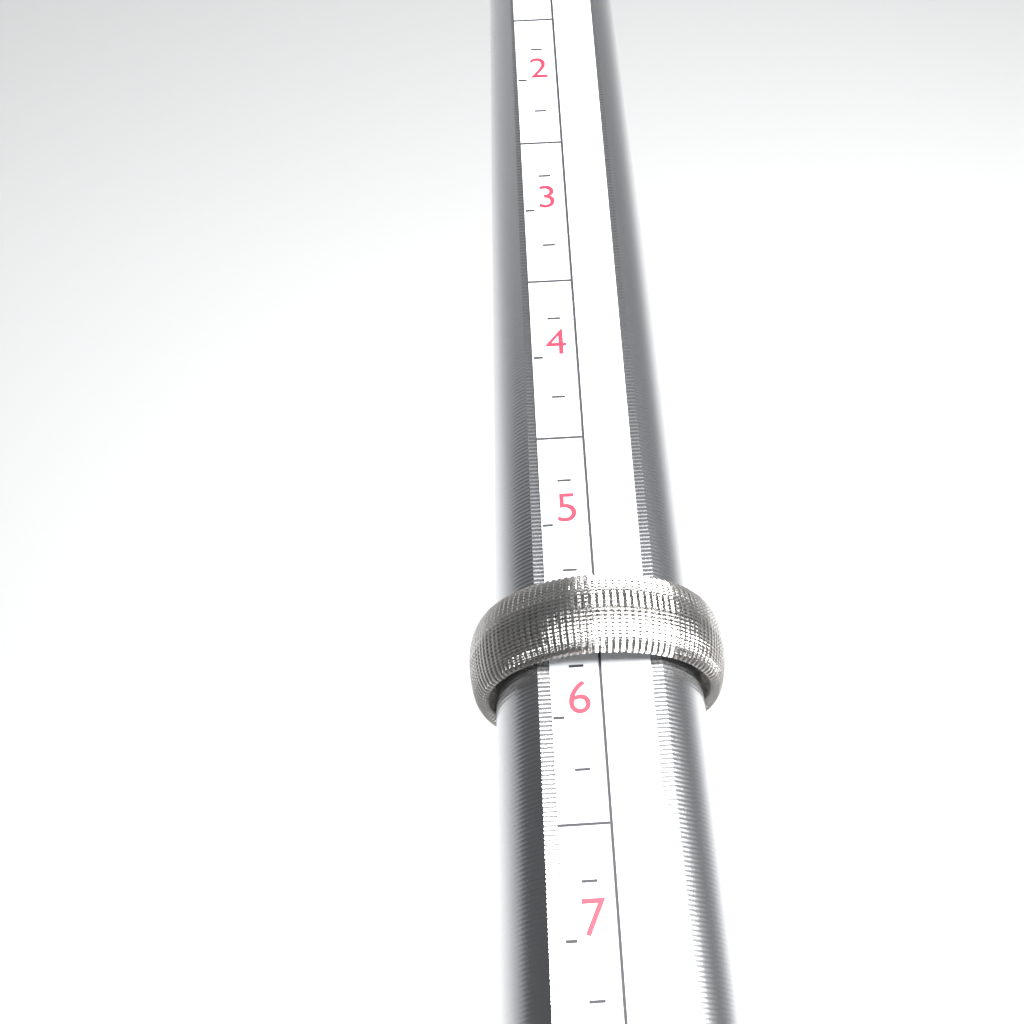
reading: 5.75 (no unit)
